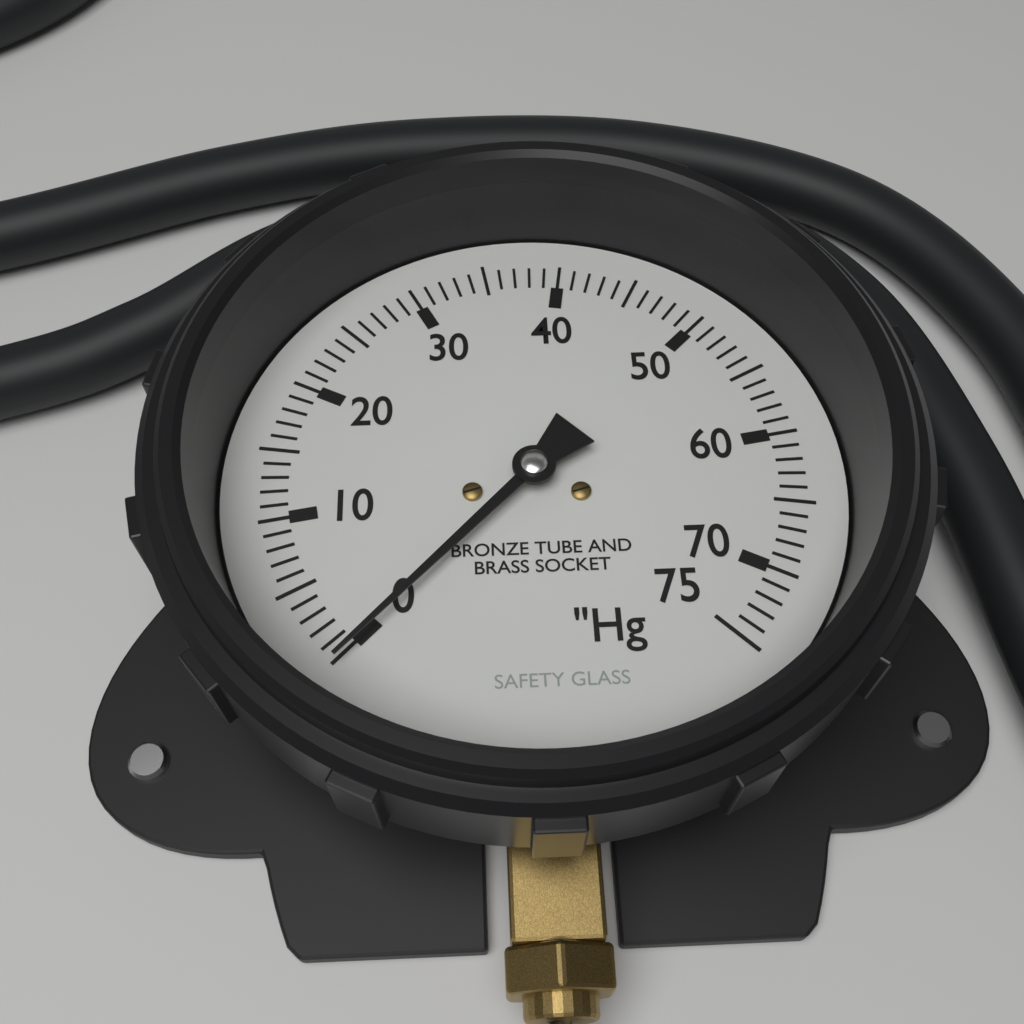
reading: 0 inHg
